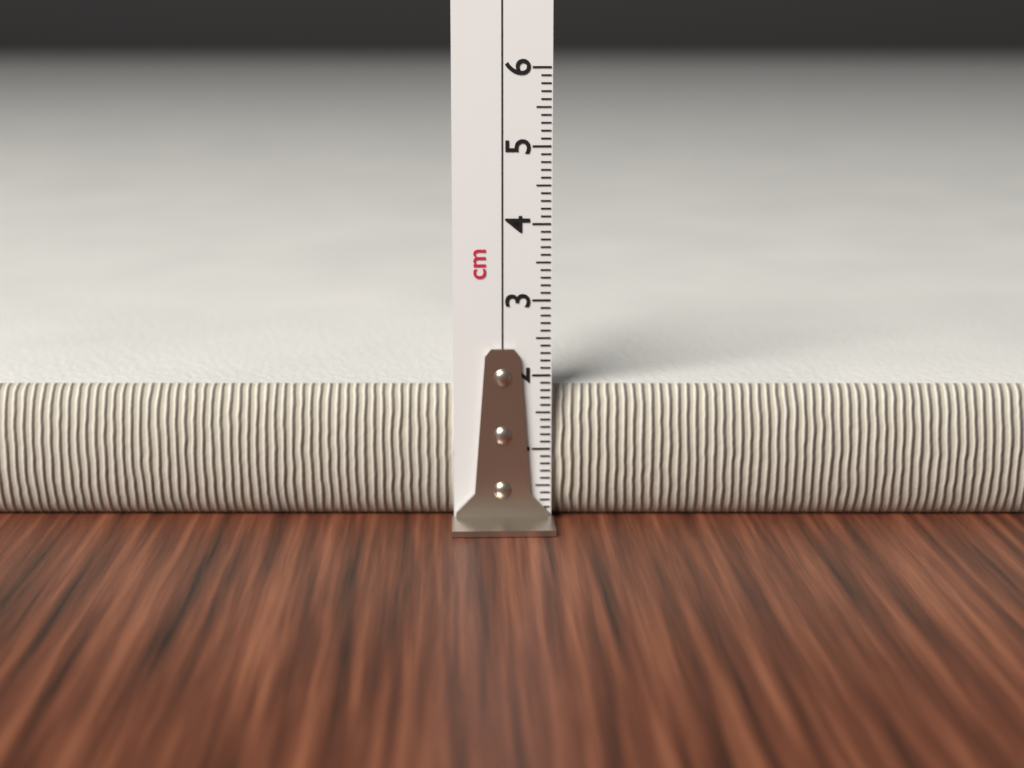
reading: 1.8 cm
